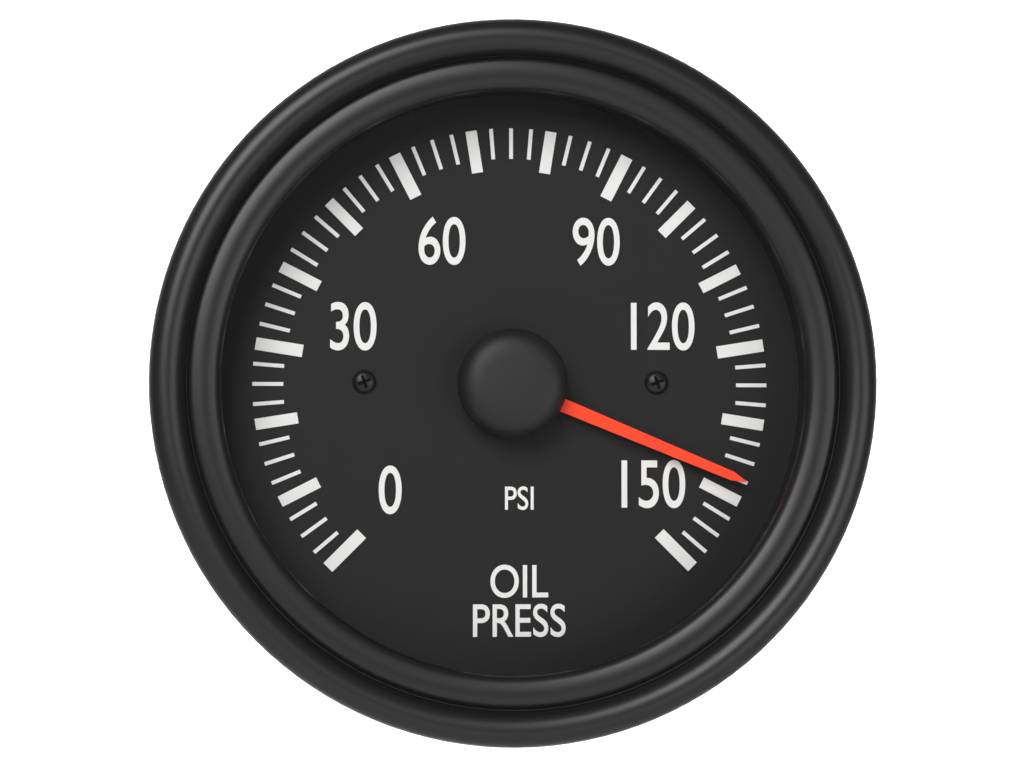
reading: 137.5 psi
